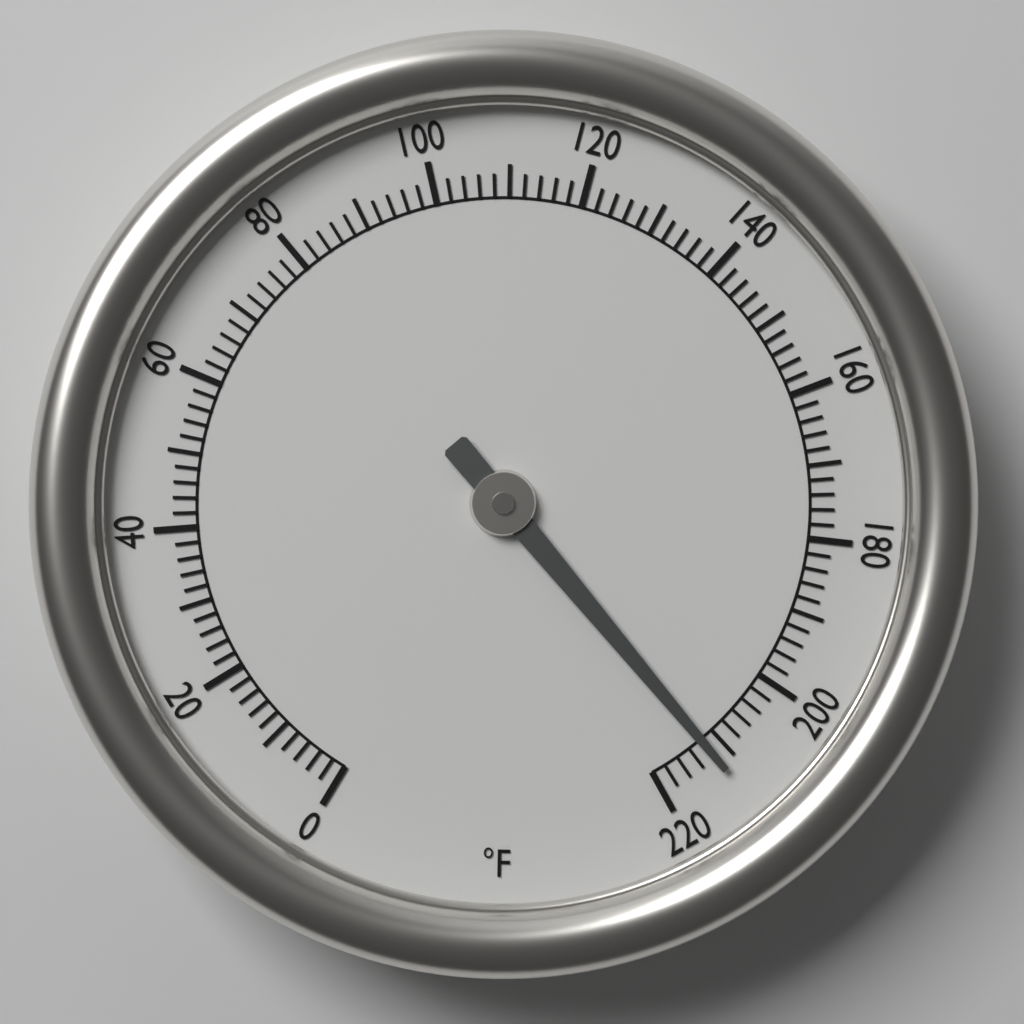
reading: 212 °F
